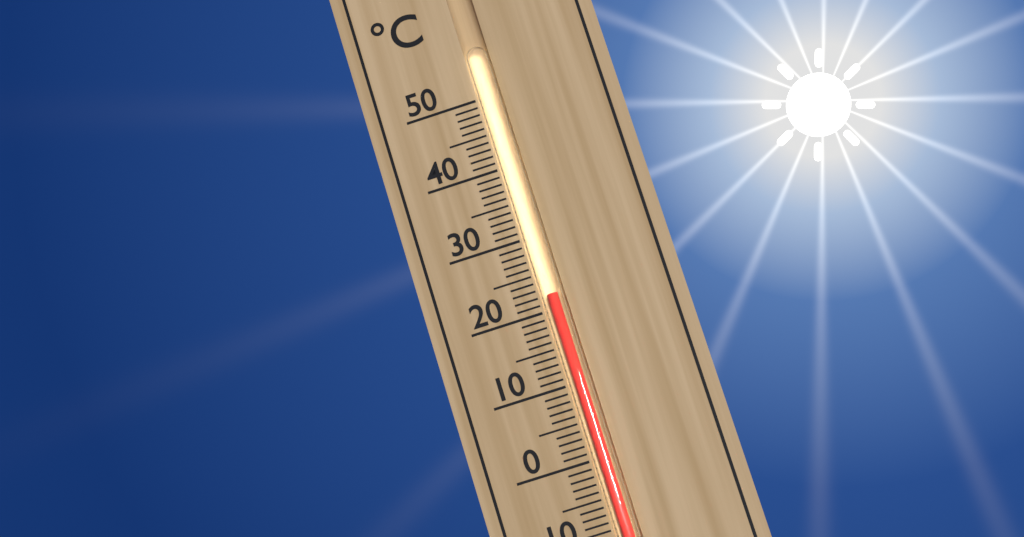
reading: 22 °C
